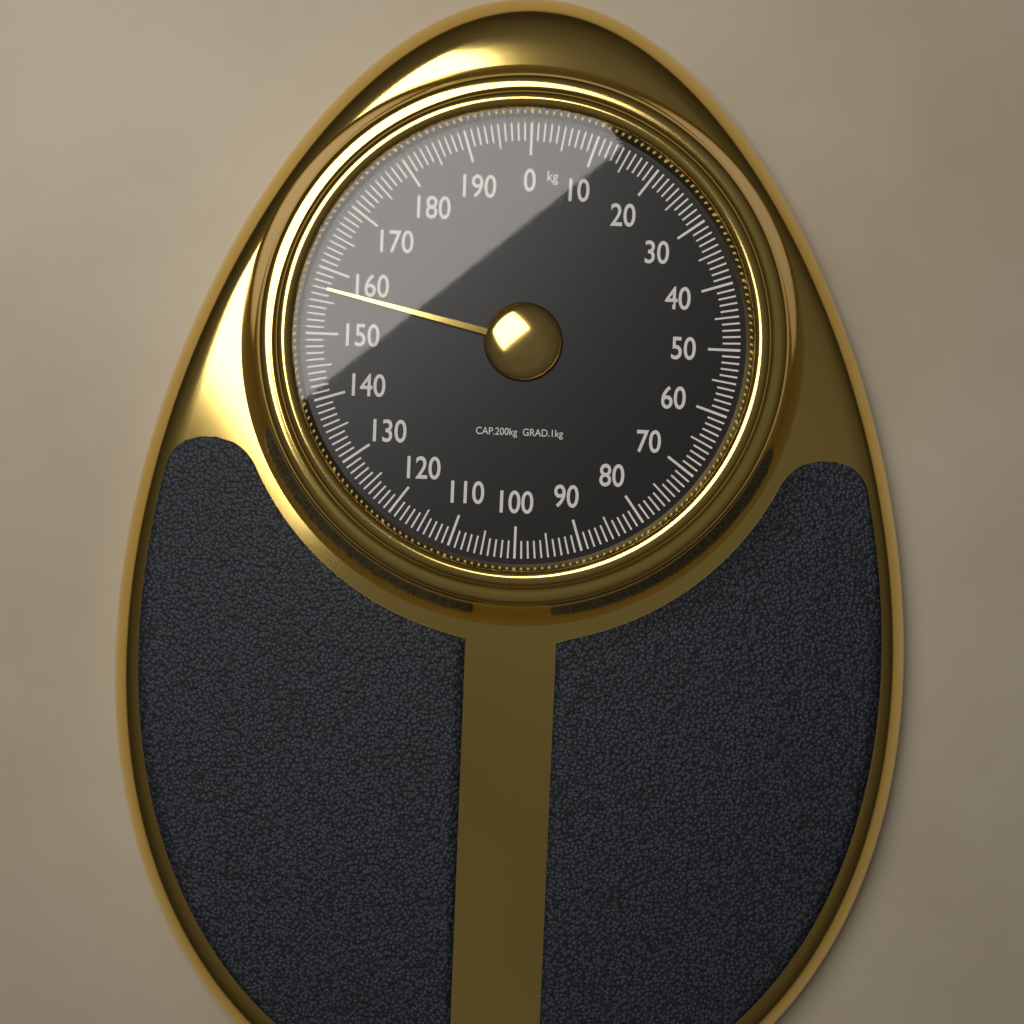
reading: 157 kg
